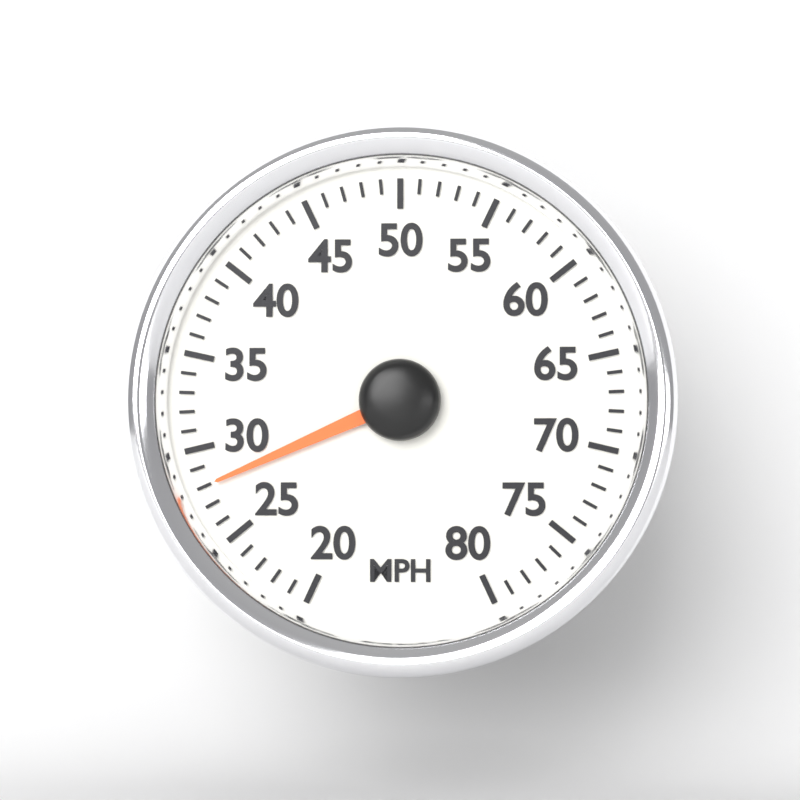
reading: 28 MPH
